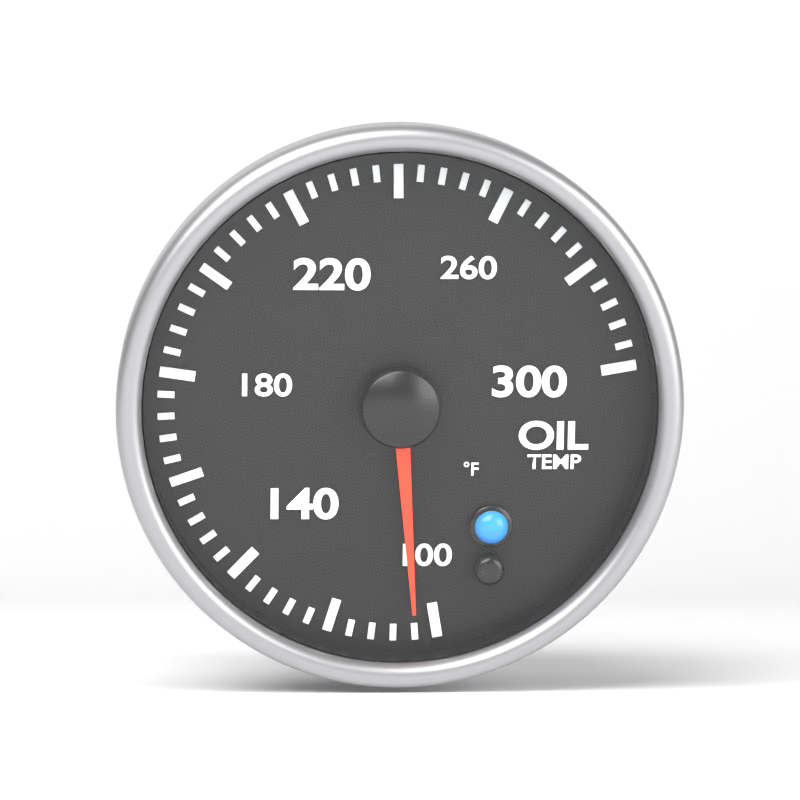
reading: 104 °F
